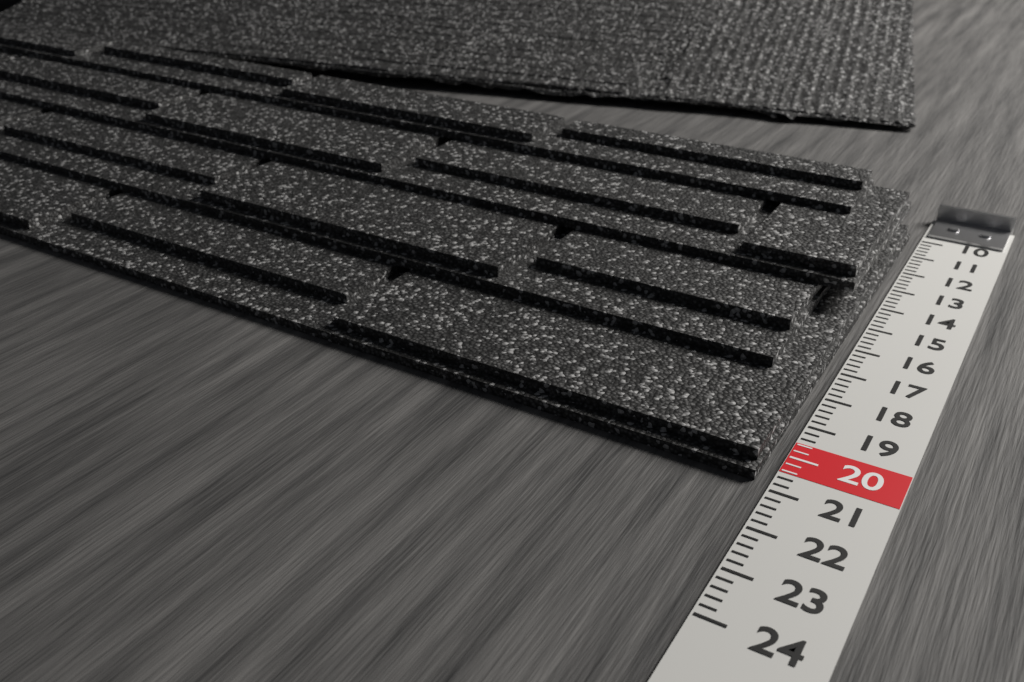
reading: 20.8 (no unit)
